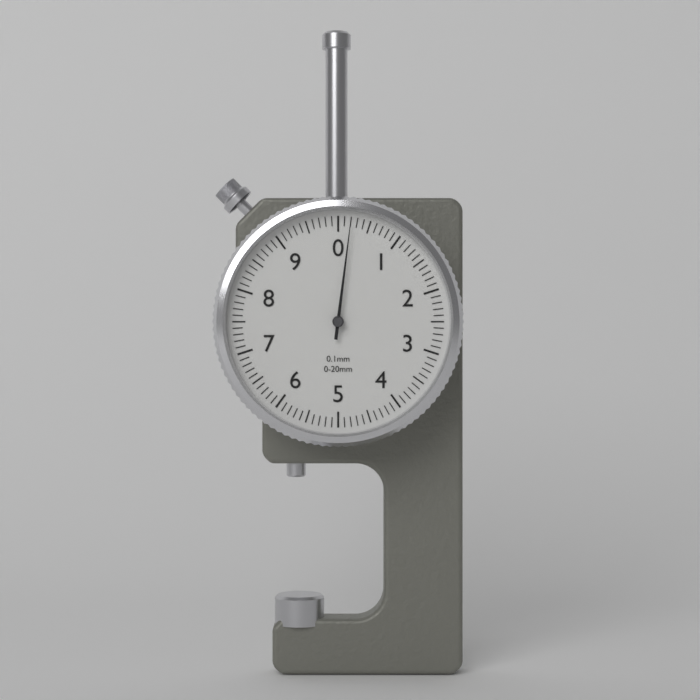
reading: 0.2 mm
